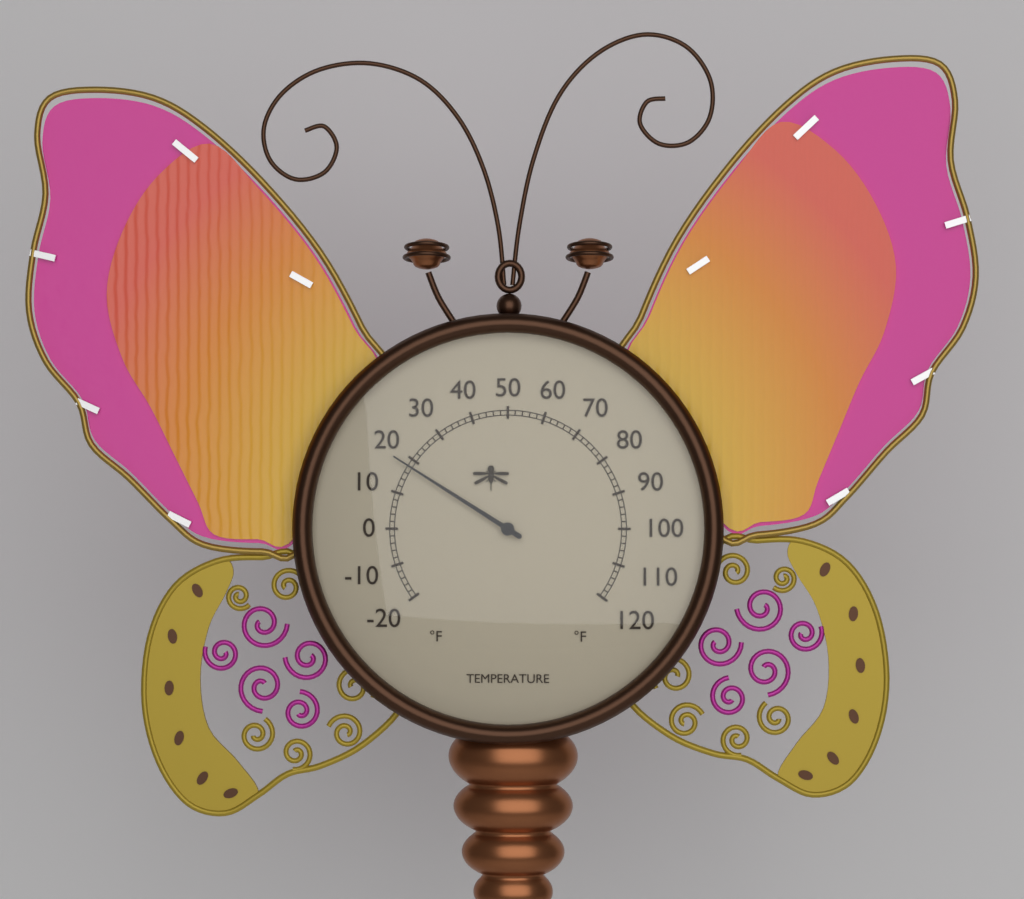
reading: 18 °F
